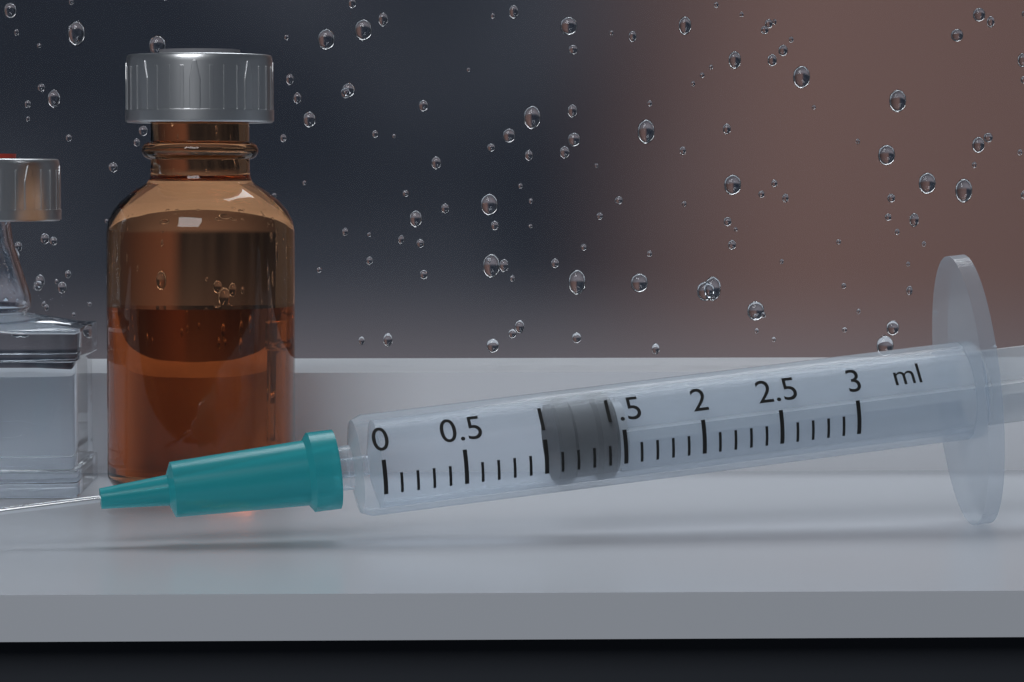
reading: 1.1 ml
